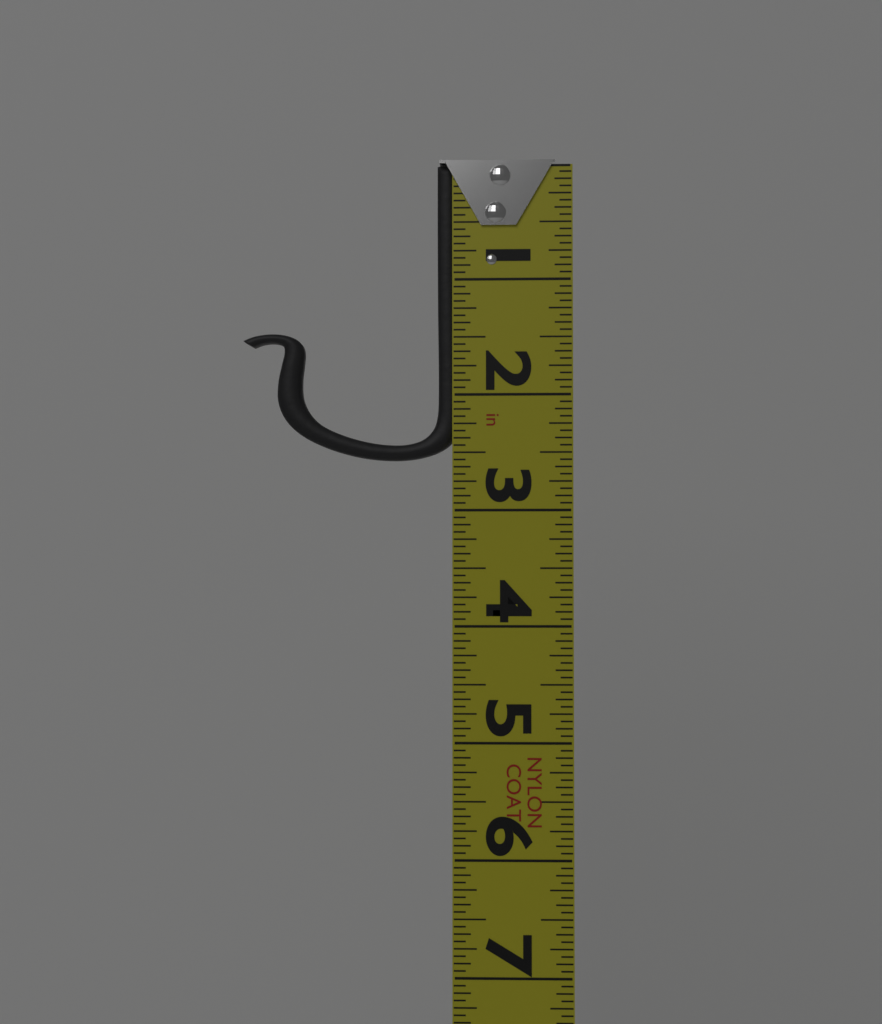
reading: 2.5625 in
